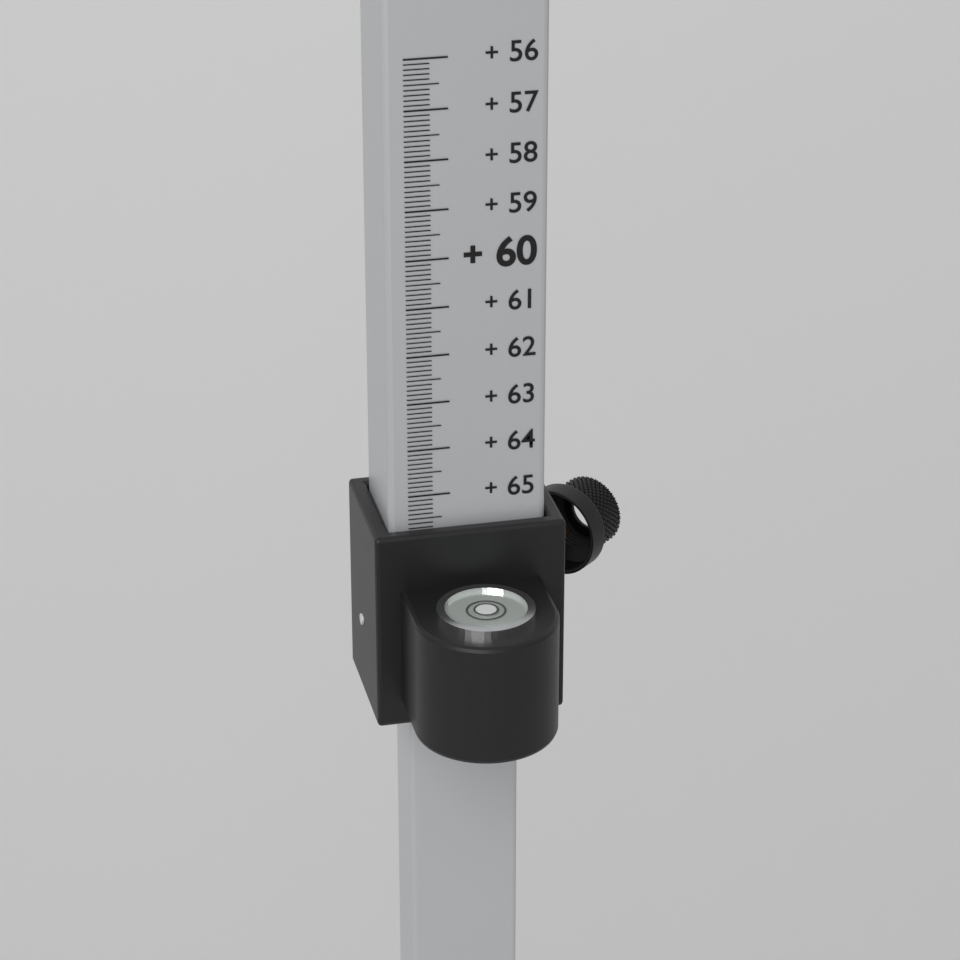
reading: 65.7 (no unit)
